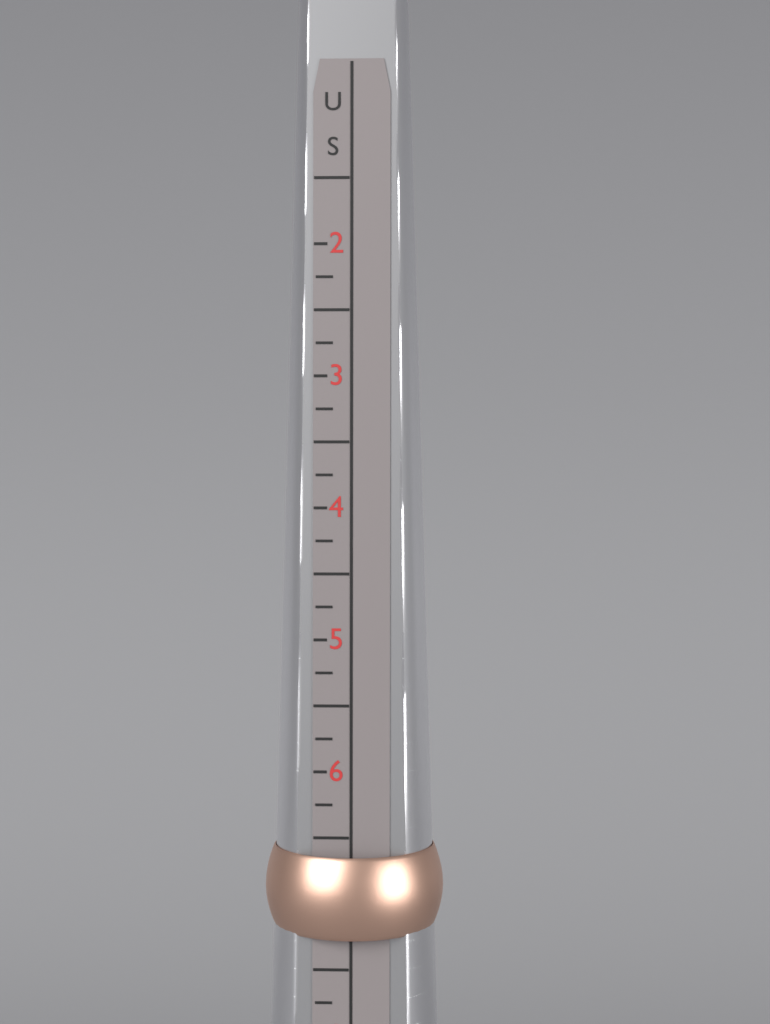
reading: 7.25 US
